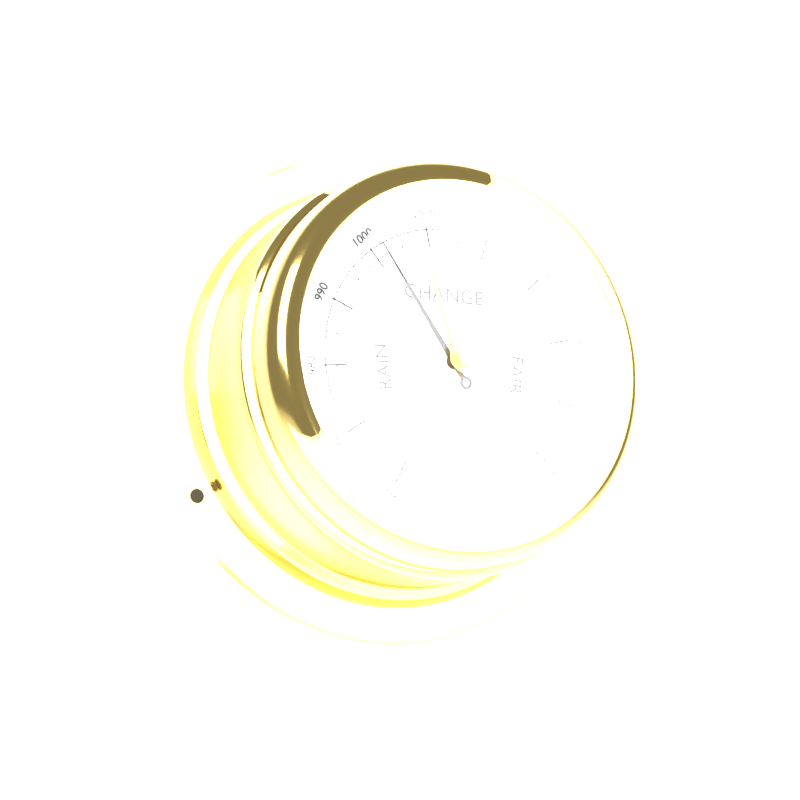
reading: 1002 mbar
